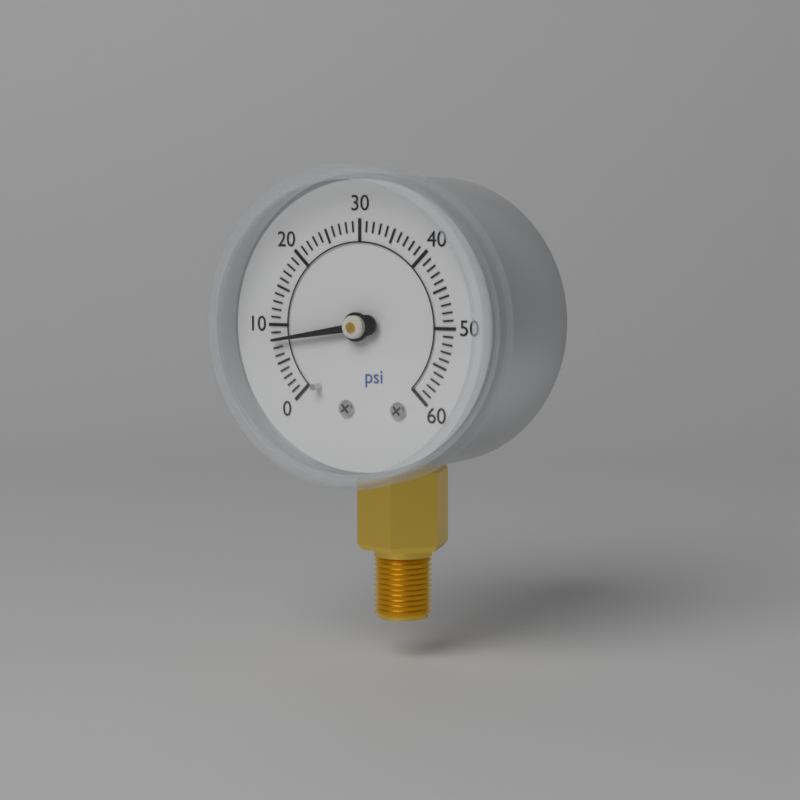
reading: 8 psi
